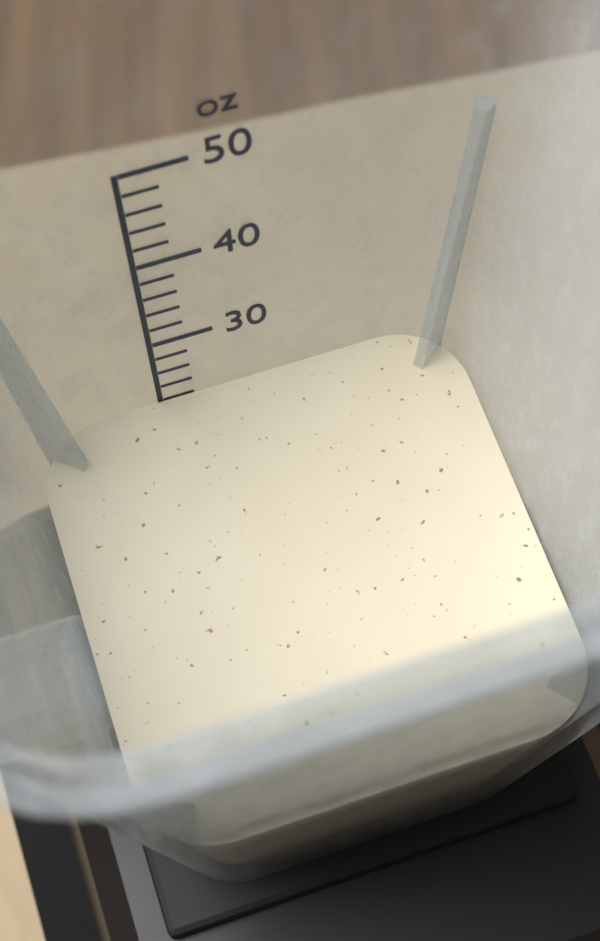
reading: 22 oz
